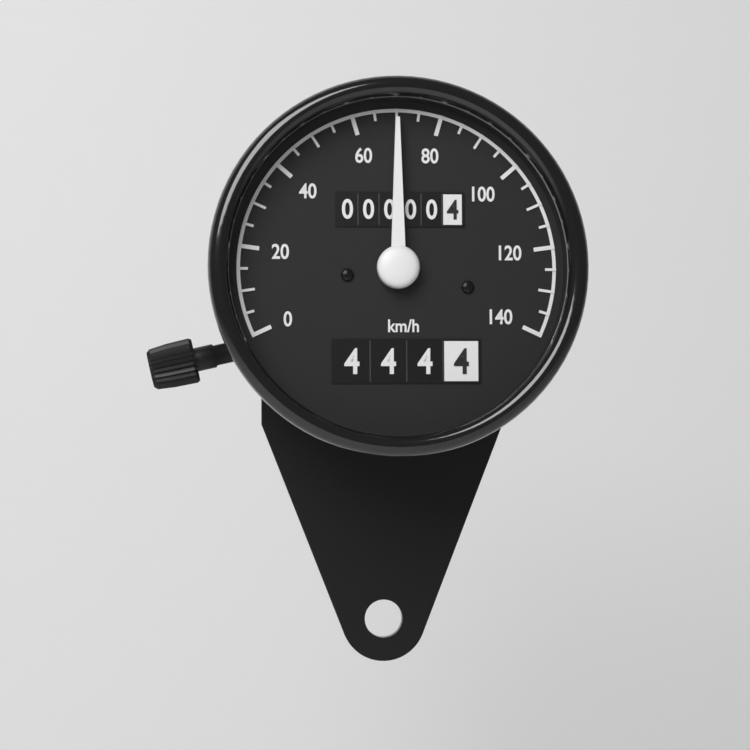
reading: 70 km/h
